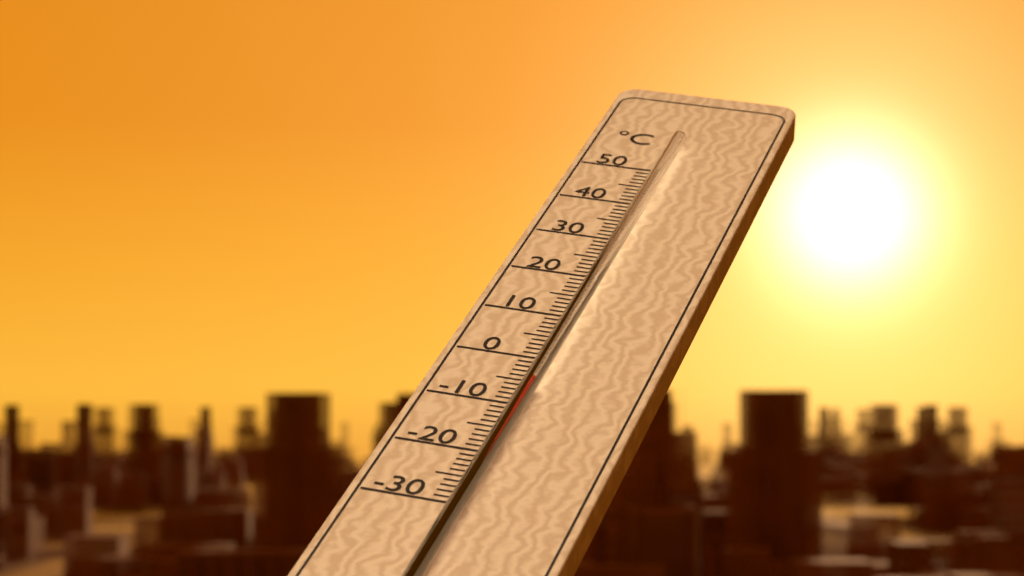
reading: -7 °C
